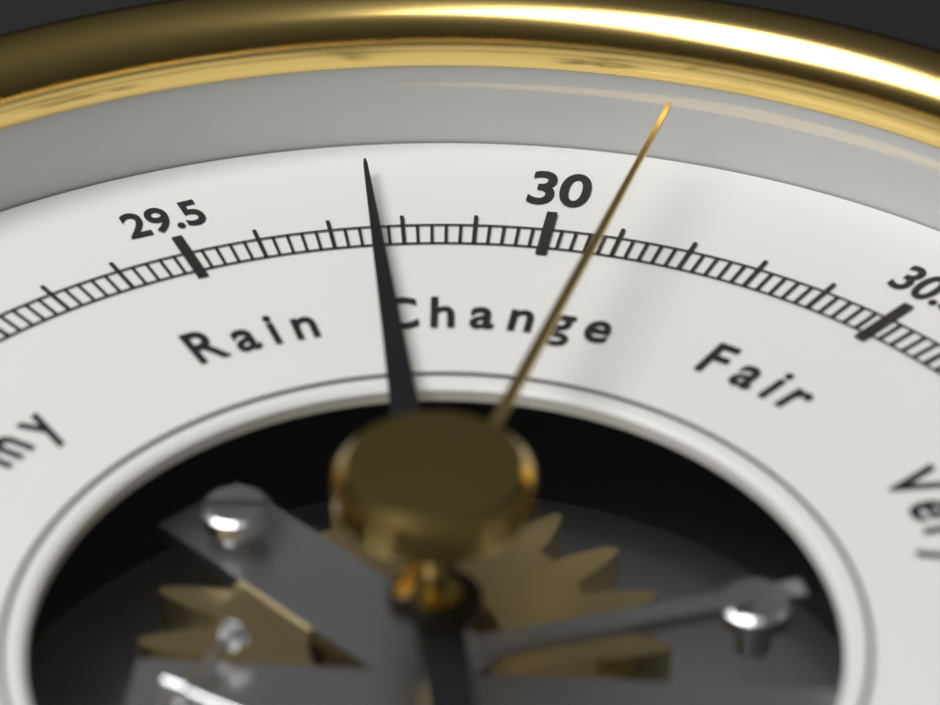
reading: 29.76 inHg
